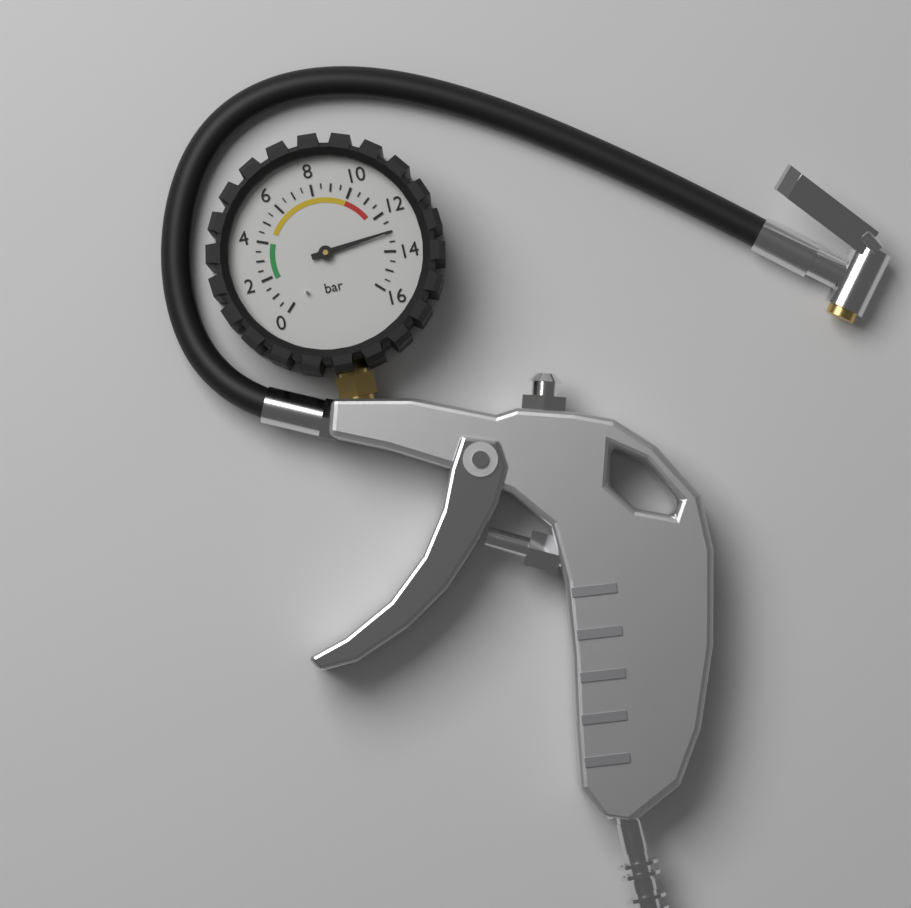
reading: 13.0 bar
